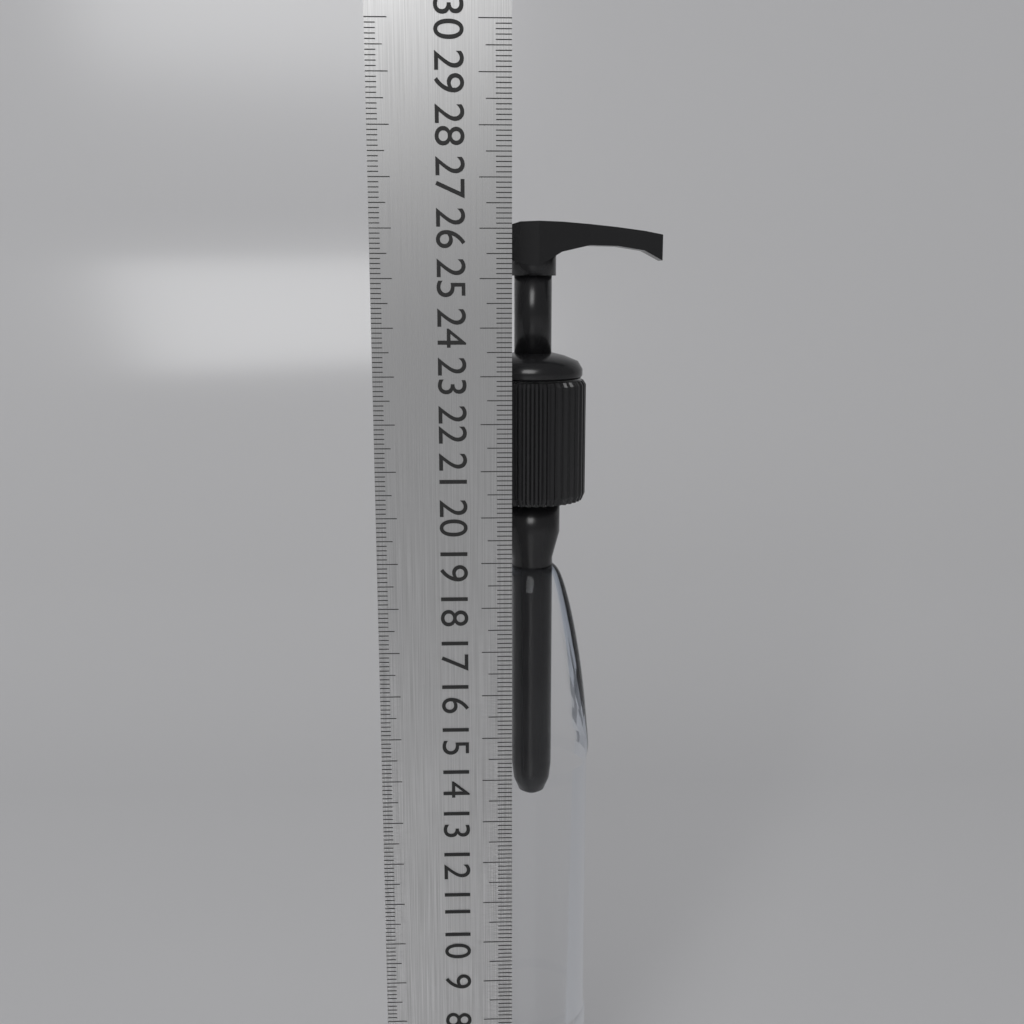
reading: 26.2 cm
